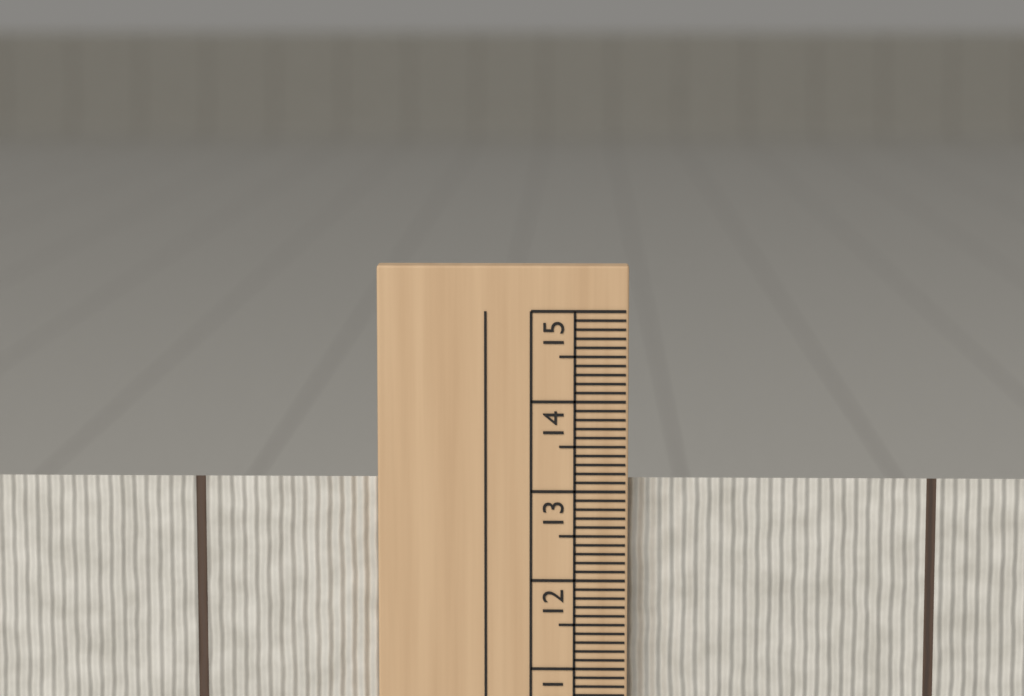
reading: 13.1 cm
